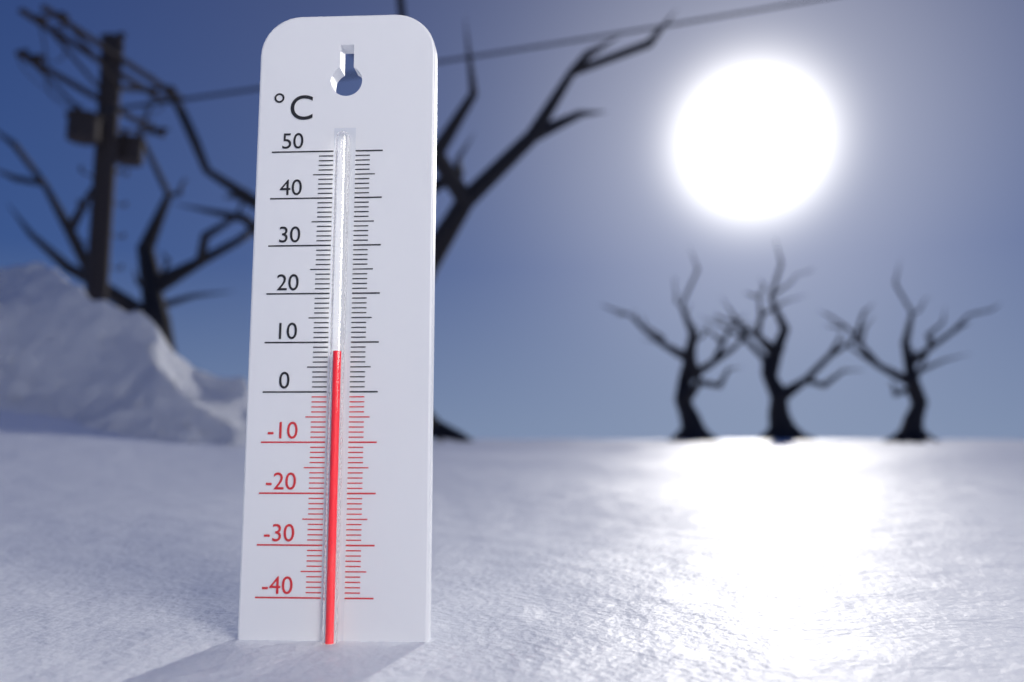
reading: 8 °C
